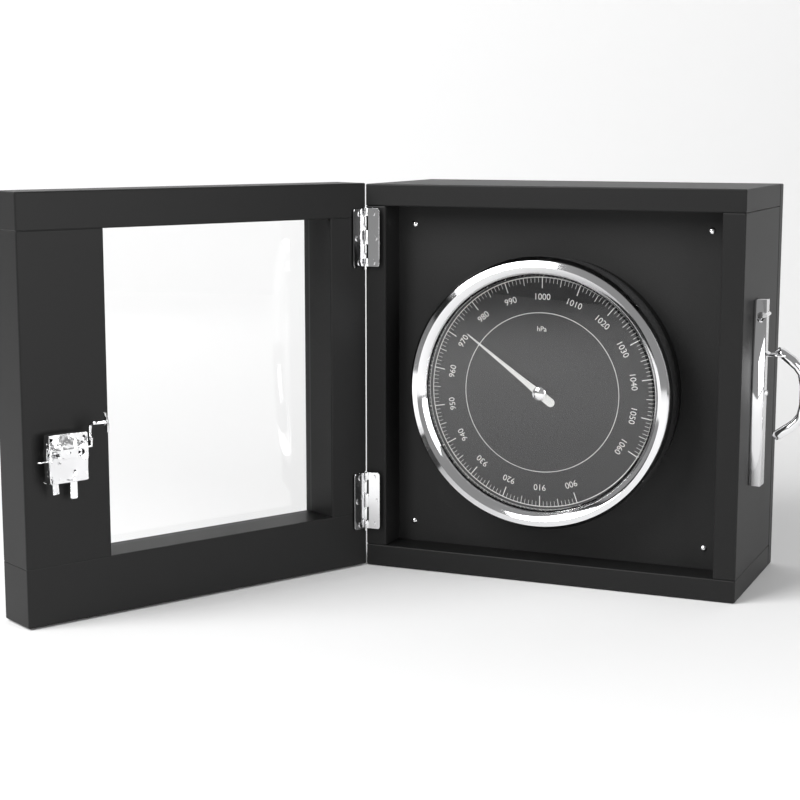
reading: 973 hPa
